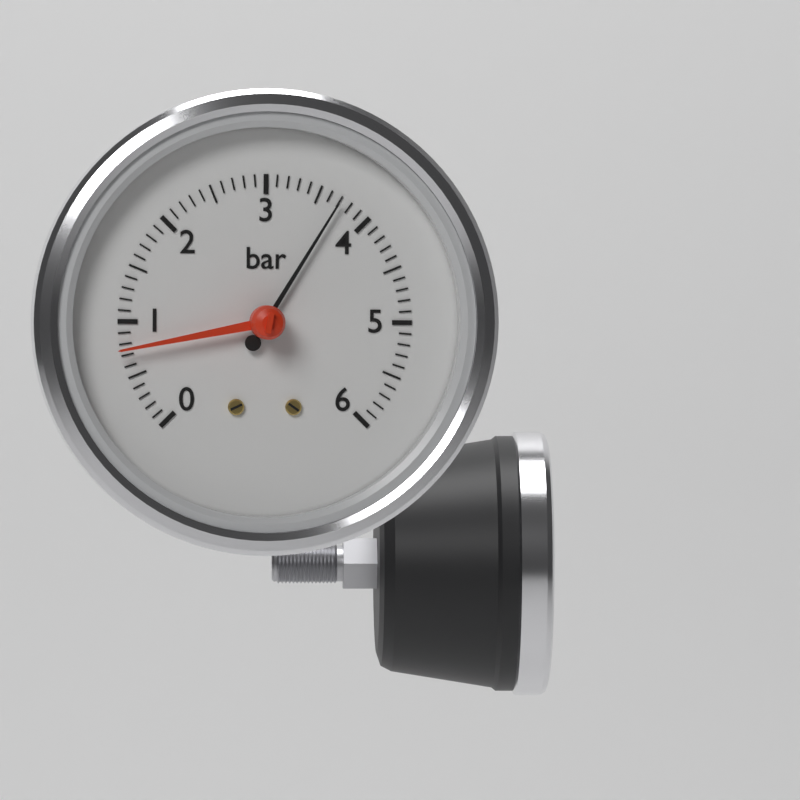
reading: 3.7 bar
